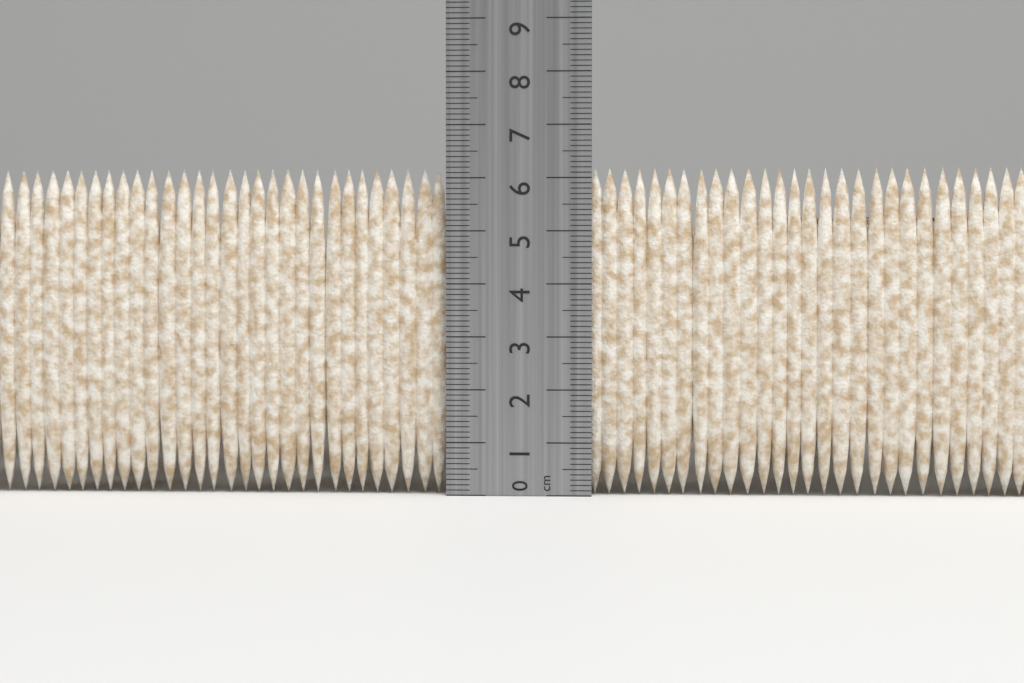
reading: 6.2 cm
